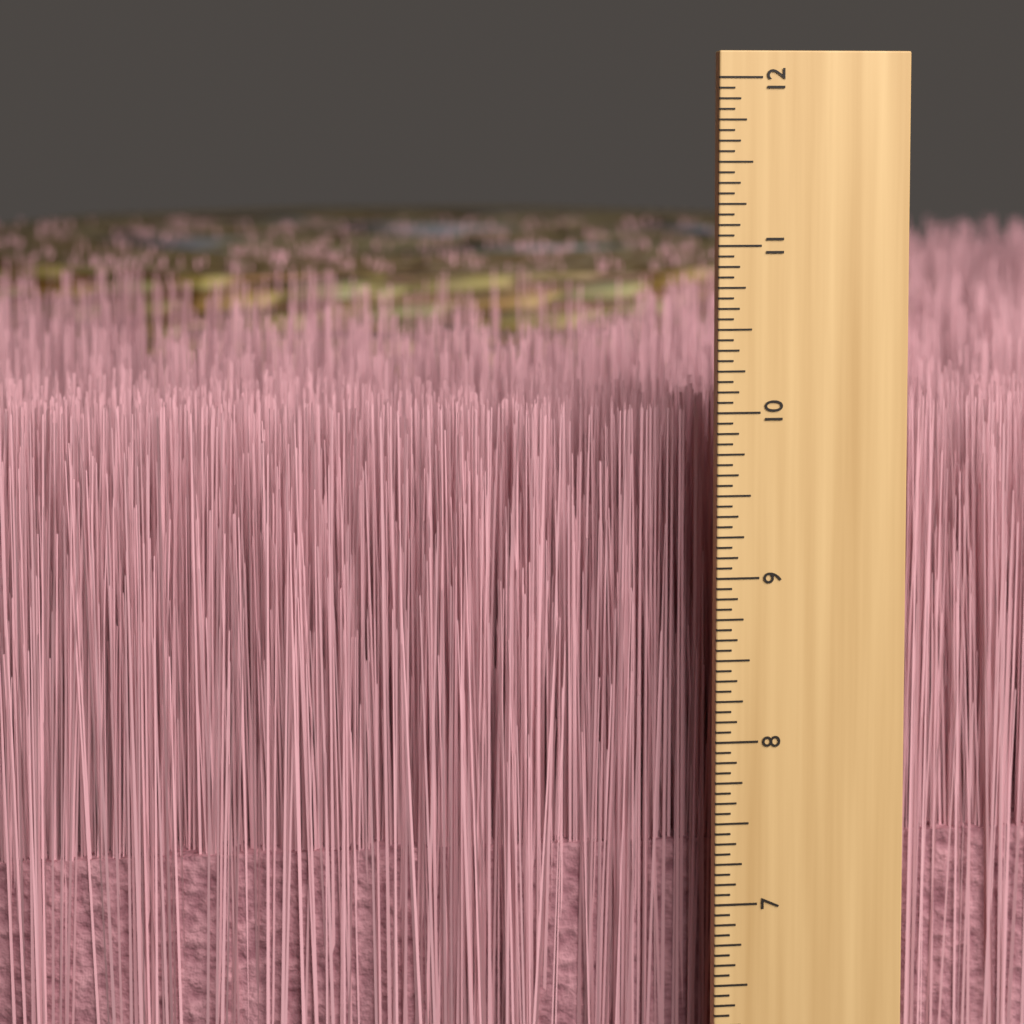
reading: 9.9375 inch
